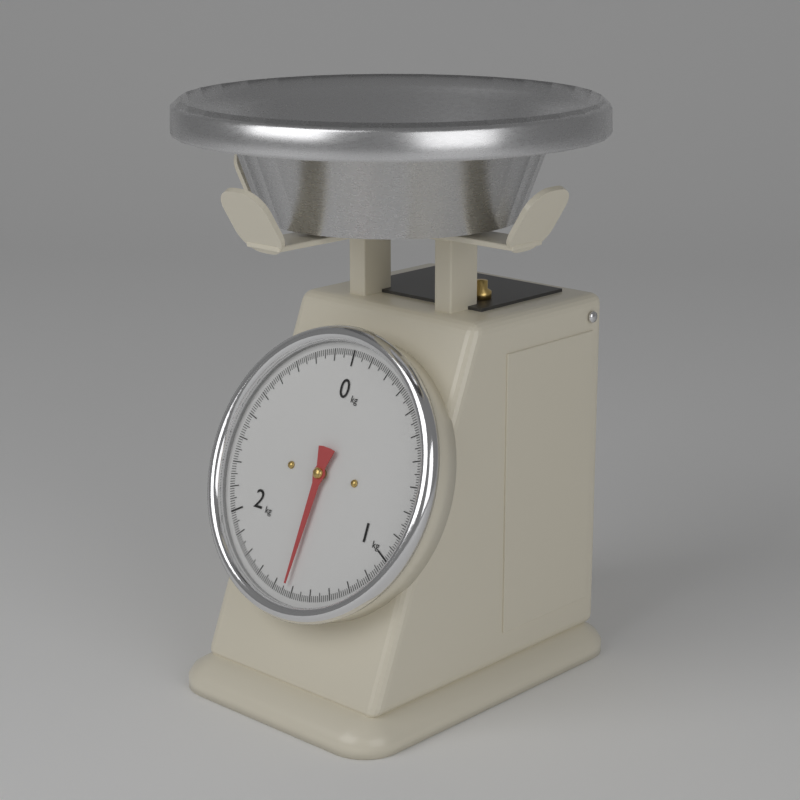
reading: 1.53 kg
